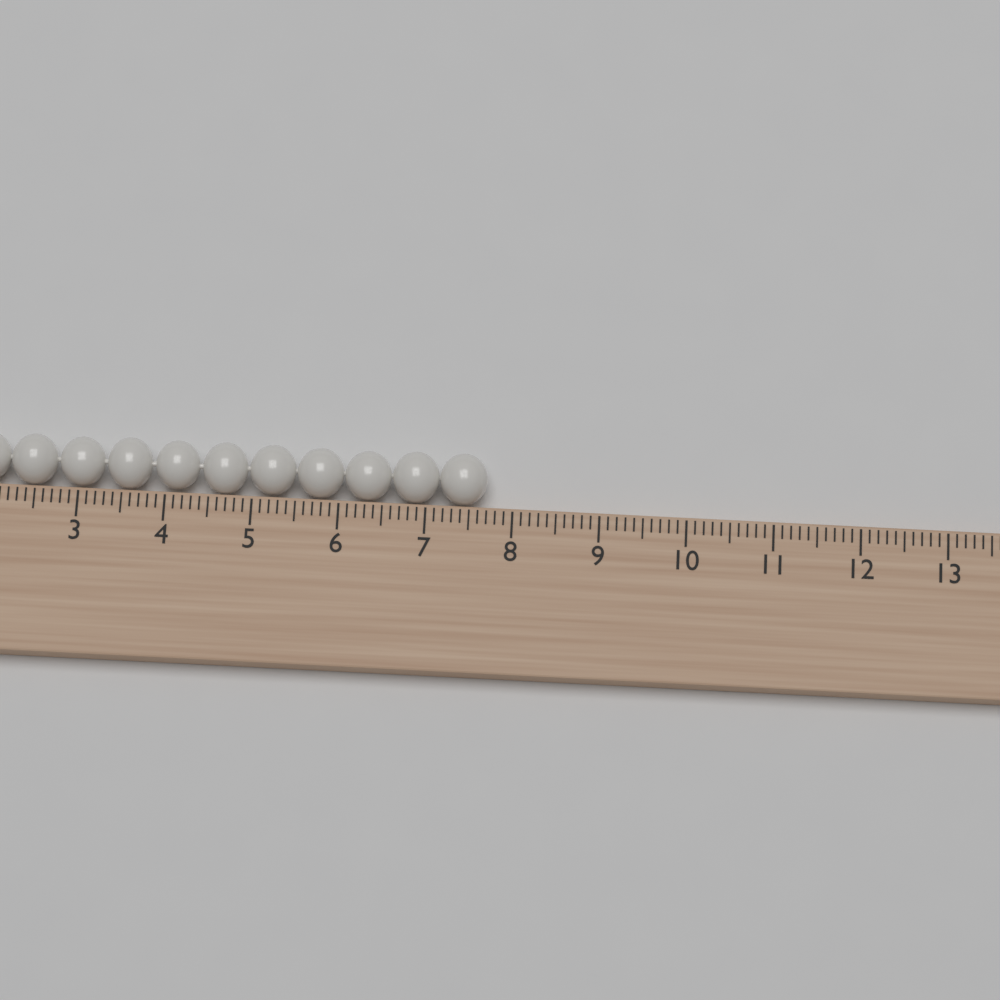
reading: 7.7 cm
